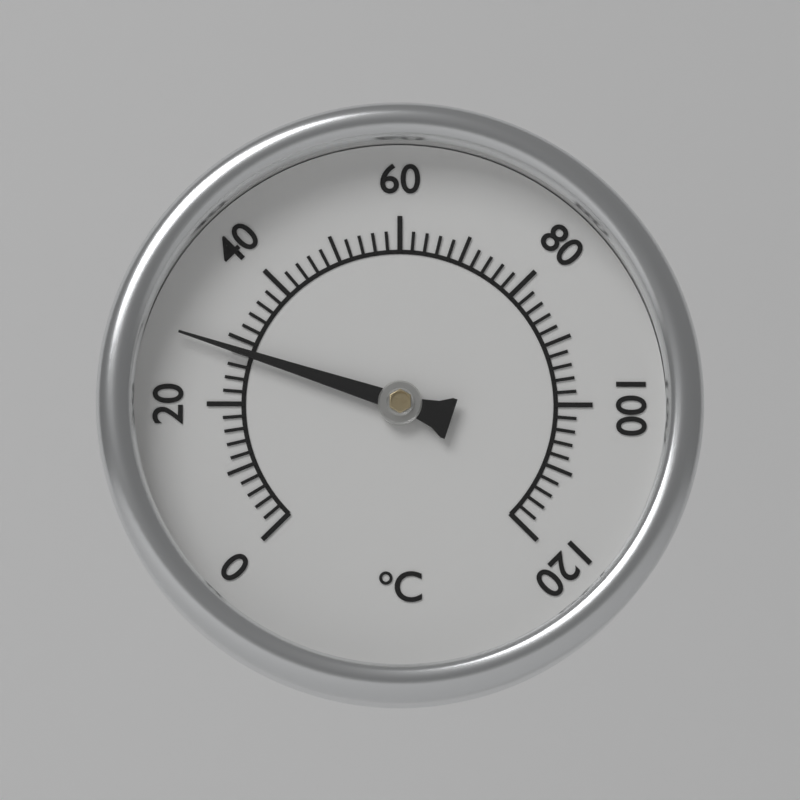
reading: 28 °C
